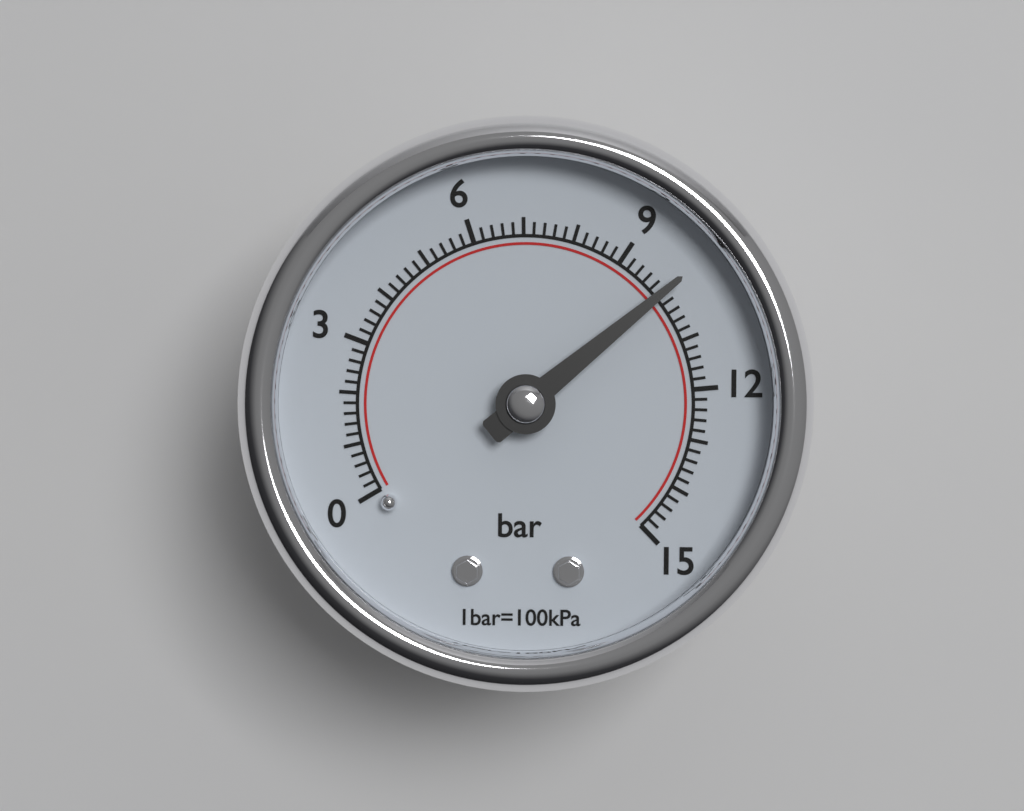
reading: 10.0 bar
